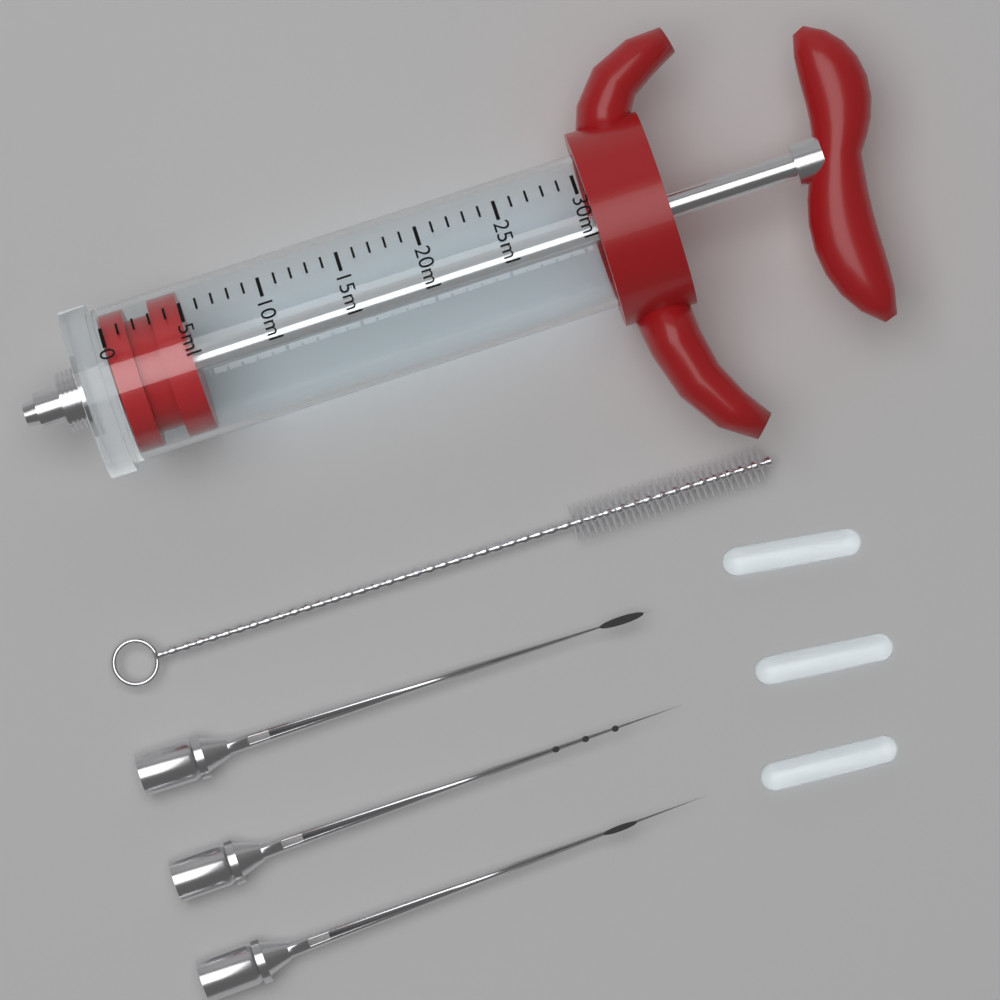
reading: 0 ml
